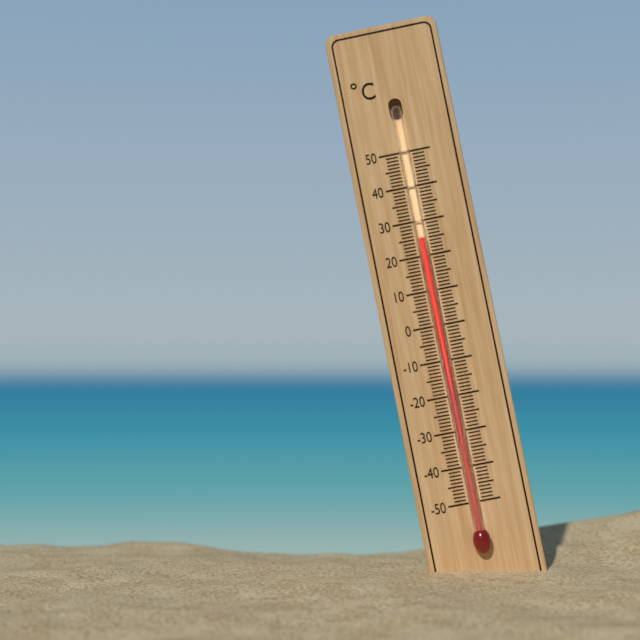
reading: 25 °C
